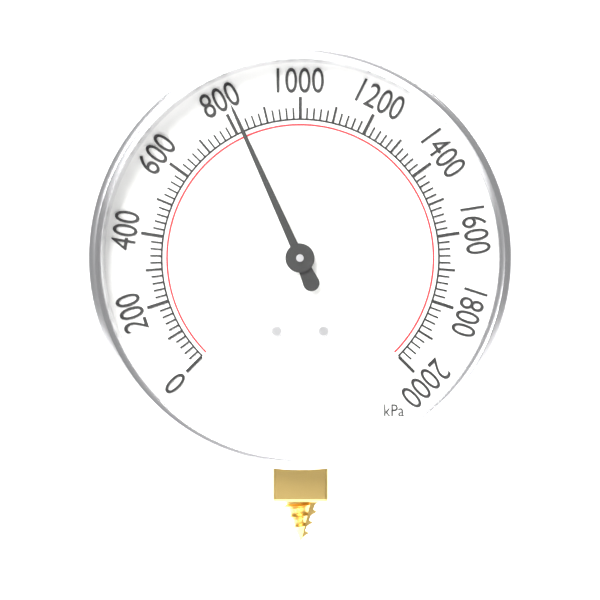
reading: 820 kPa
